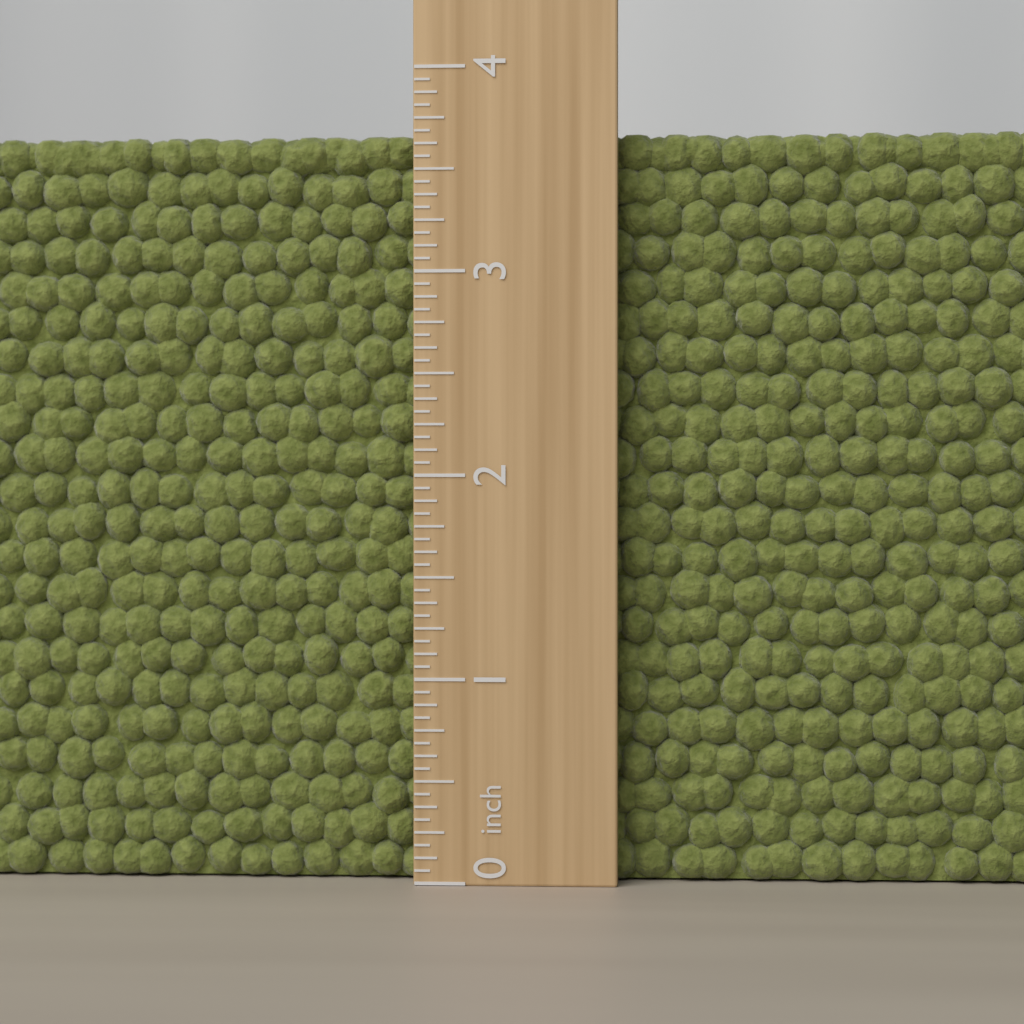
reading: 3.6875 inch
